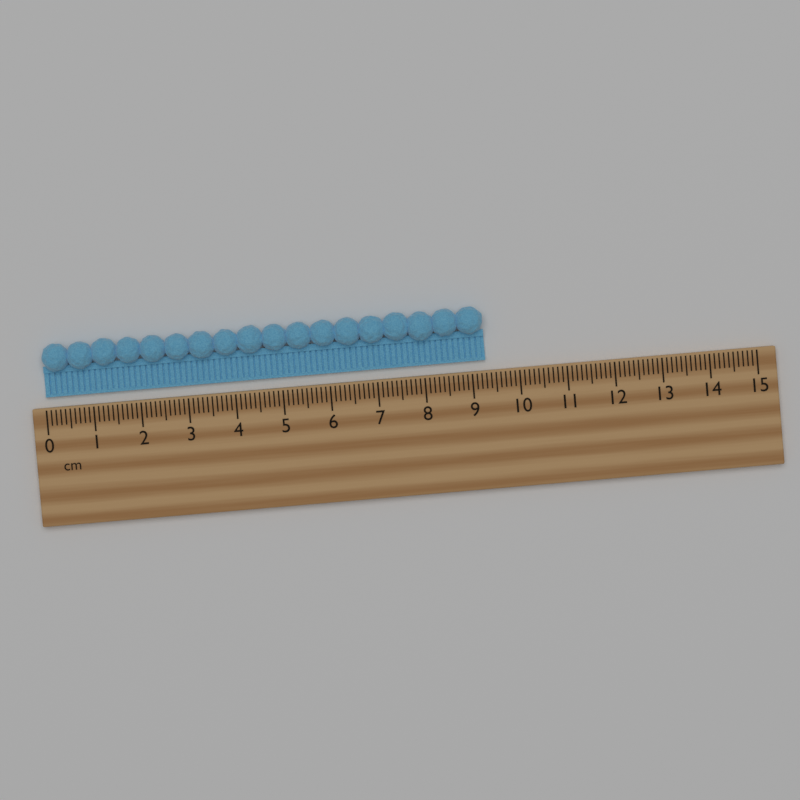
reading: 9.3 cm
